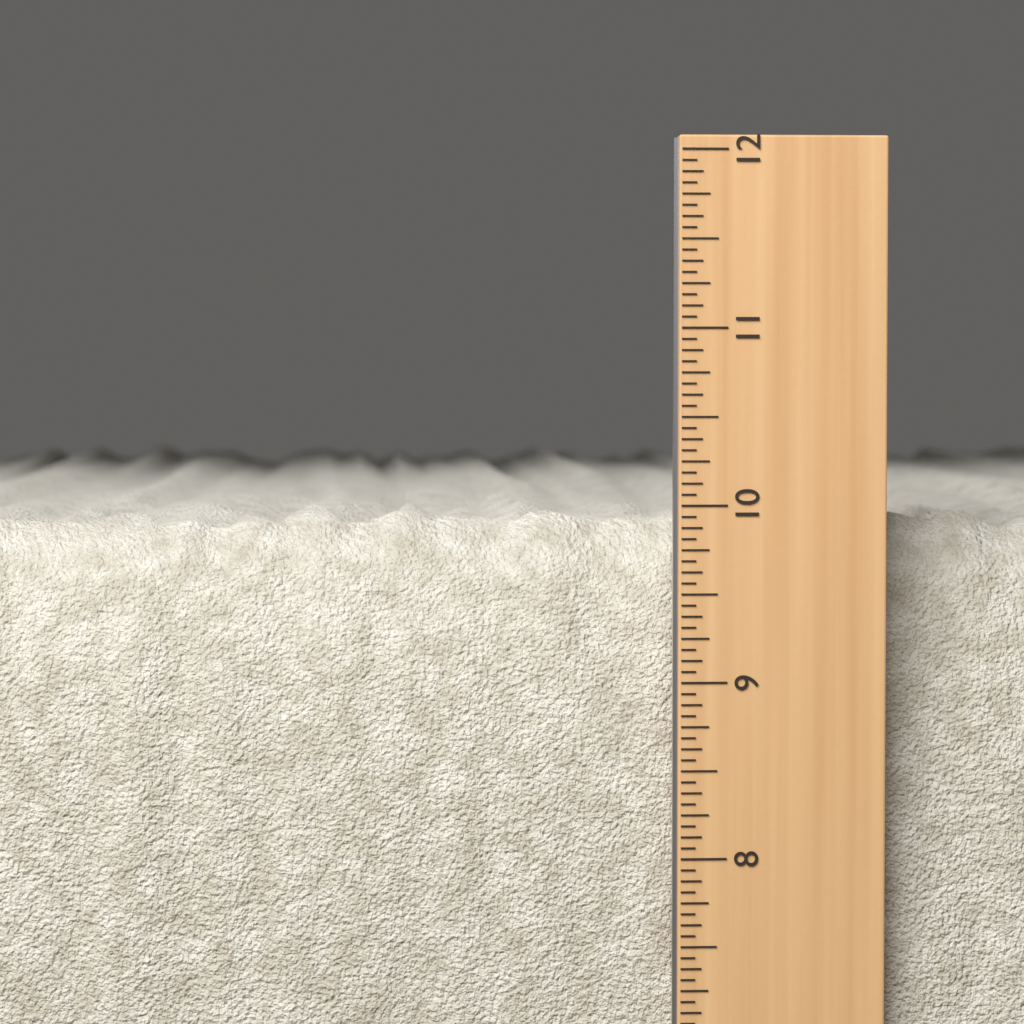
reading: 10.0000 in
